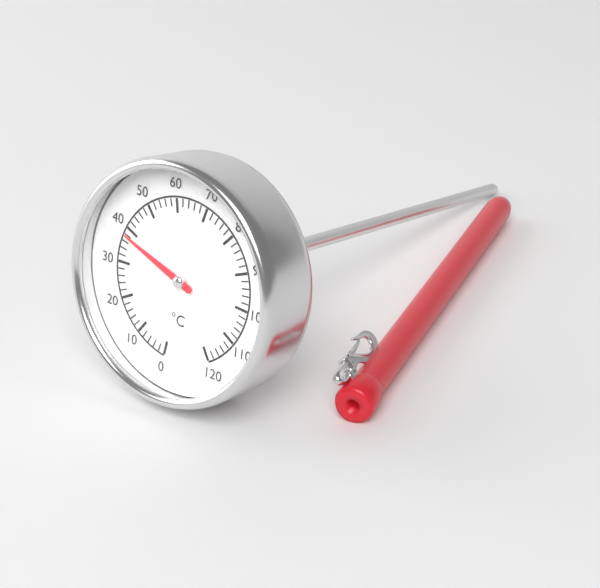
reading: 38 °C
